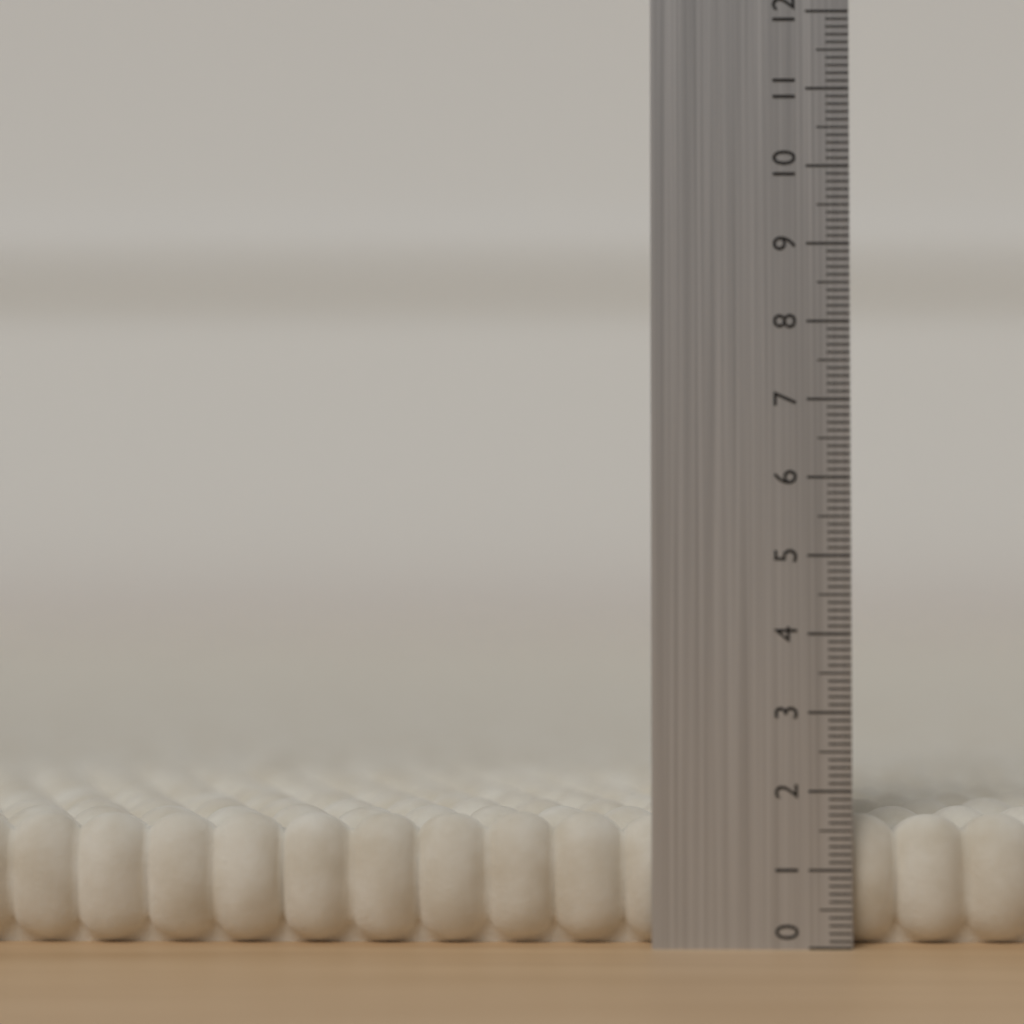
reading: 1.7 (no unit)
